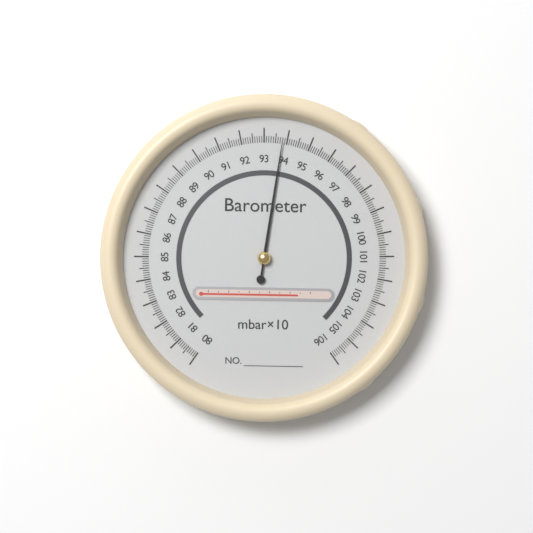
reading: 93.8 mbar×10
